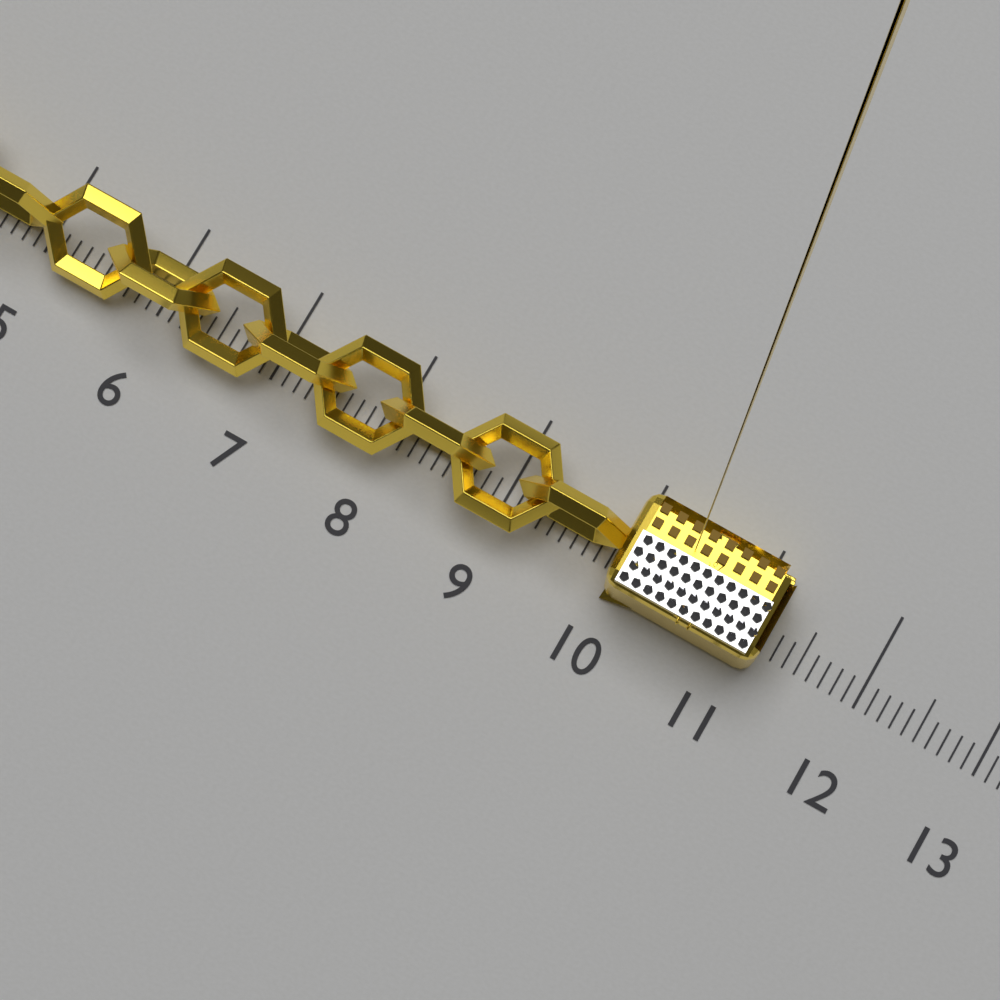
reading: 11.2 (no unit)
